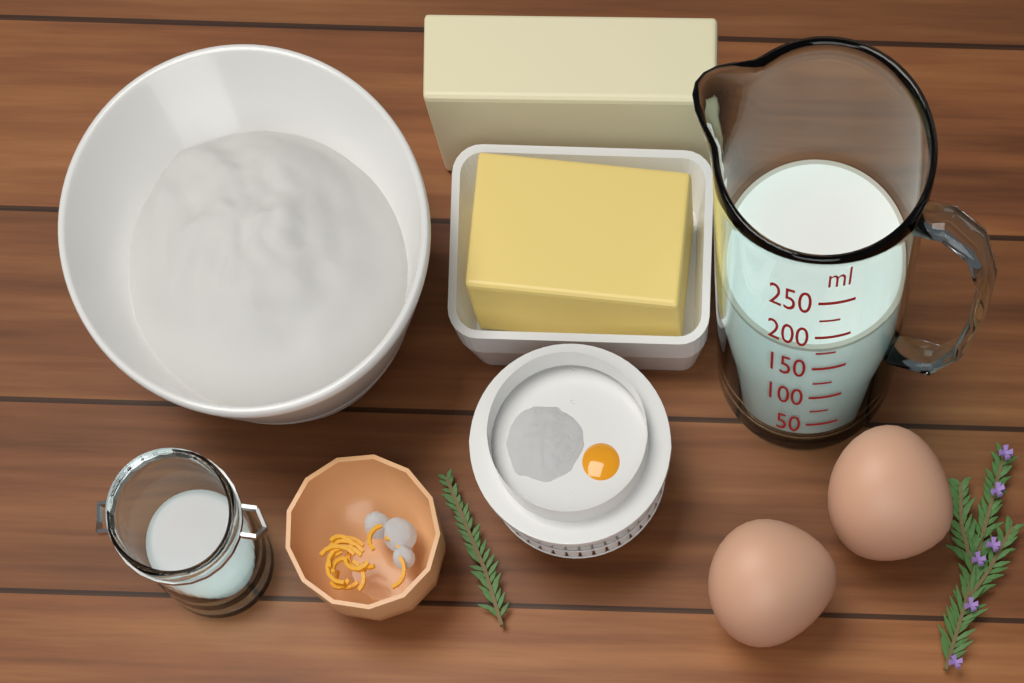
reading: 175 ml
